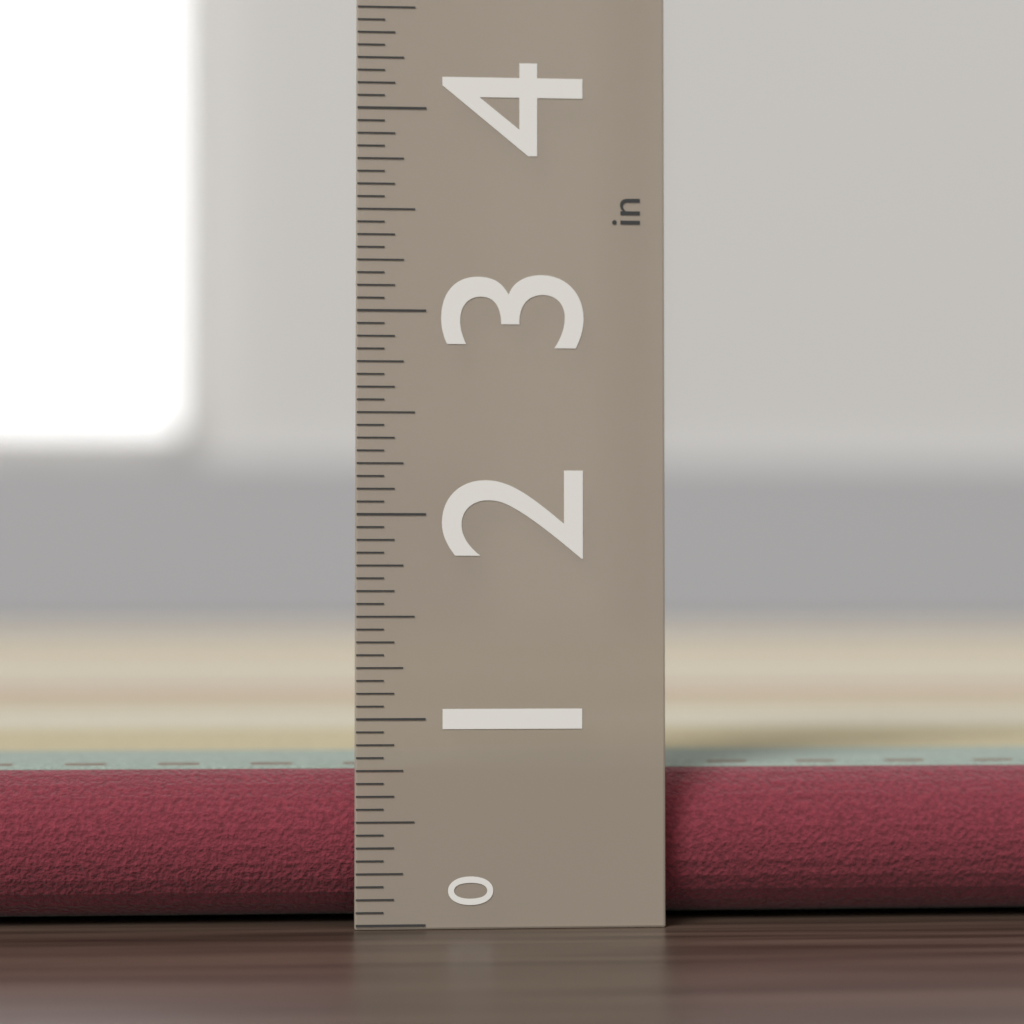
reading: 0.7500 in
